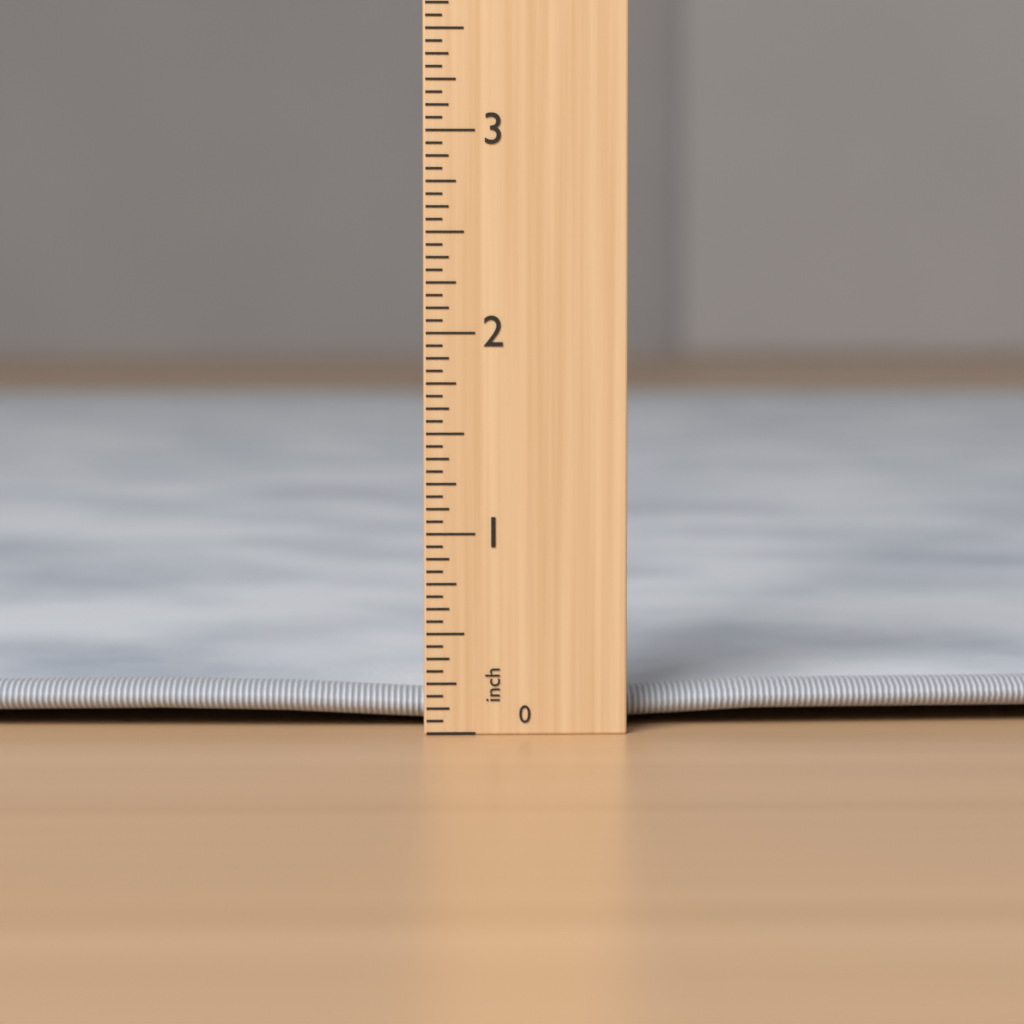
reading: 0.3125 inch
